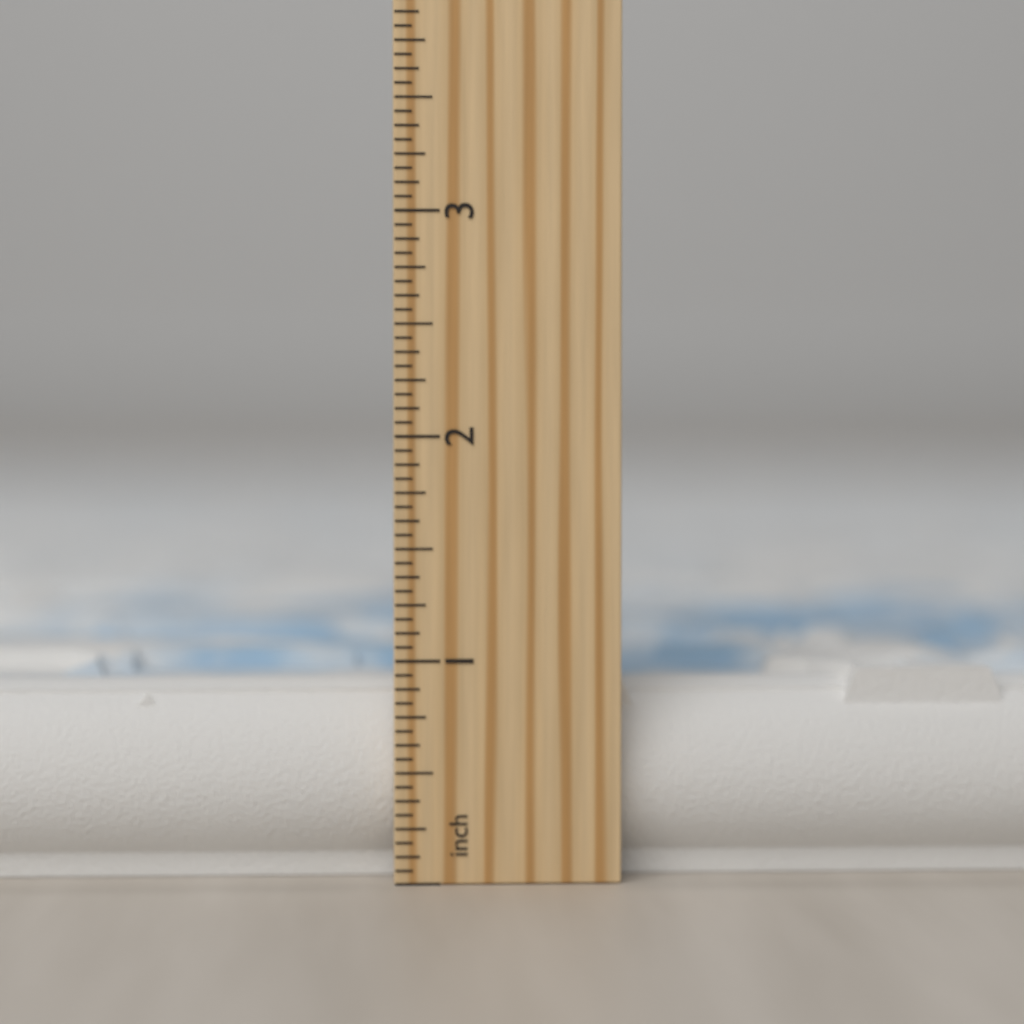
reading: 0.9375 inch
